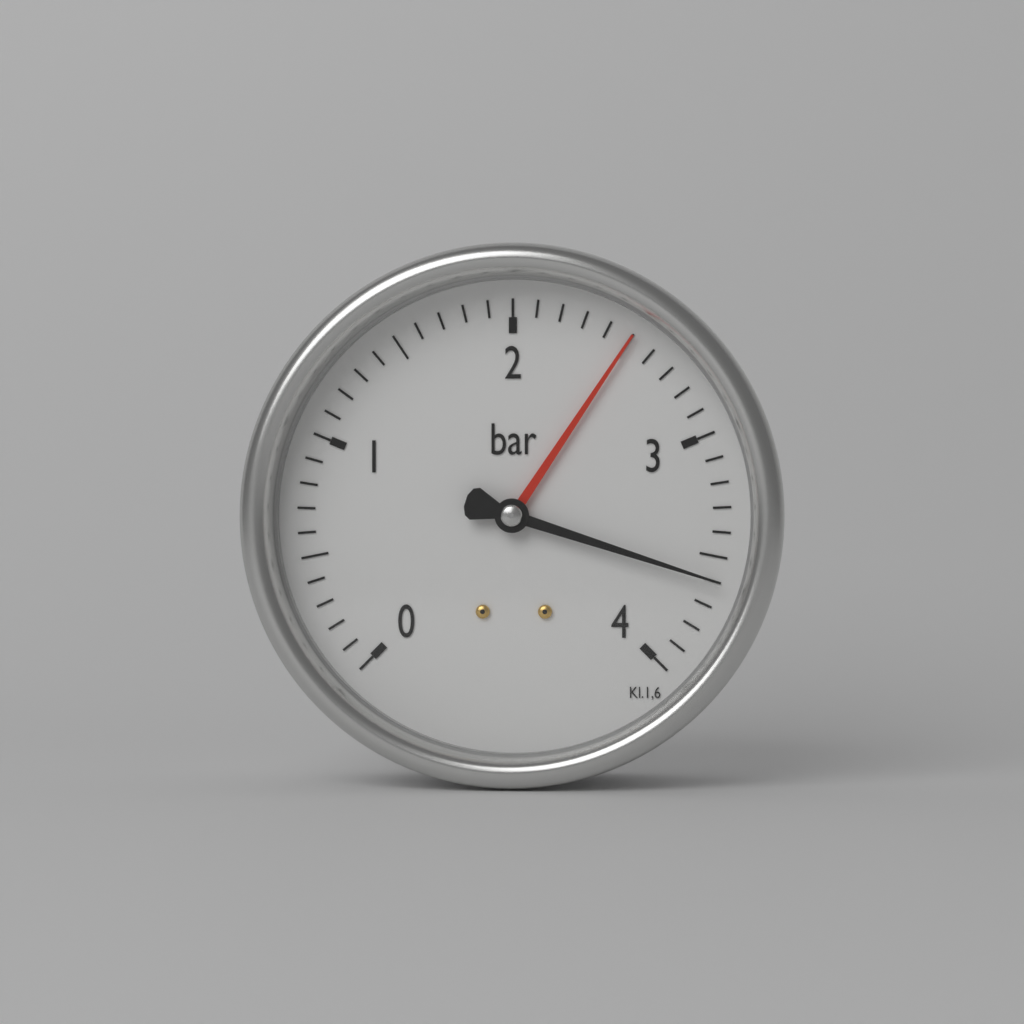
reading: 3.6 bar
